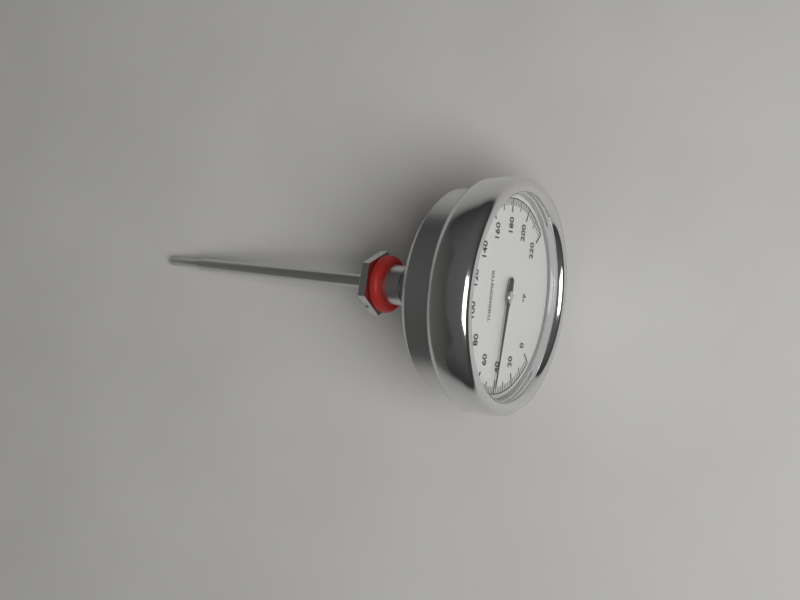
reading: 42 °F
